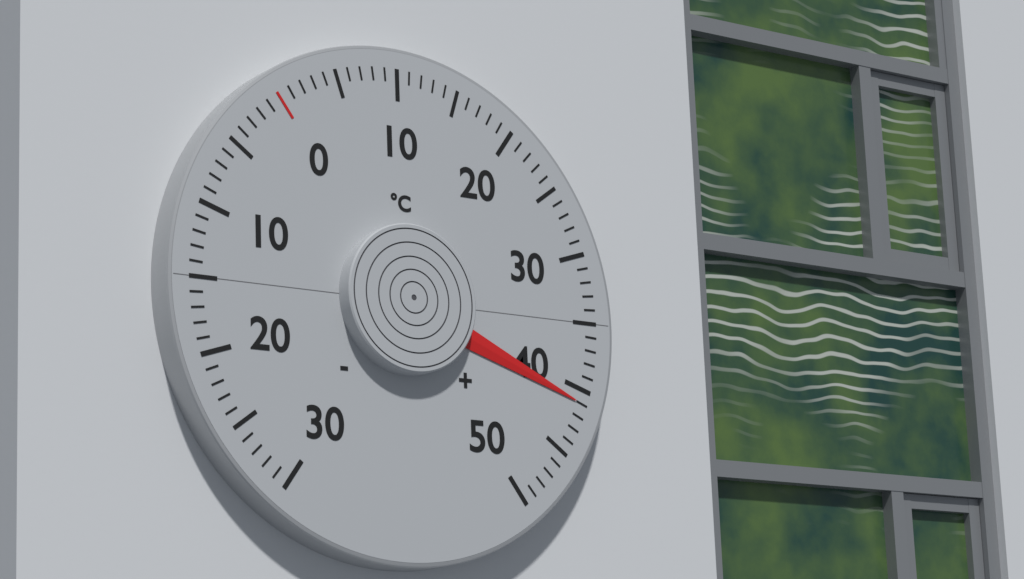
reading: 41 °C
